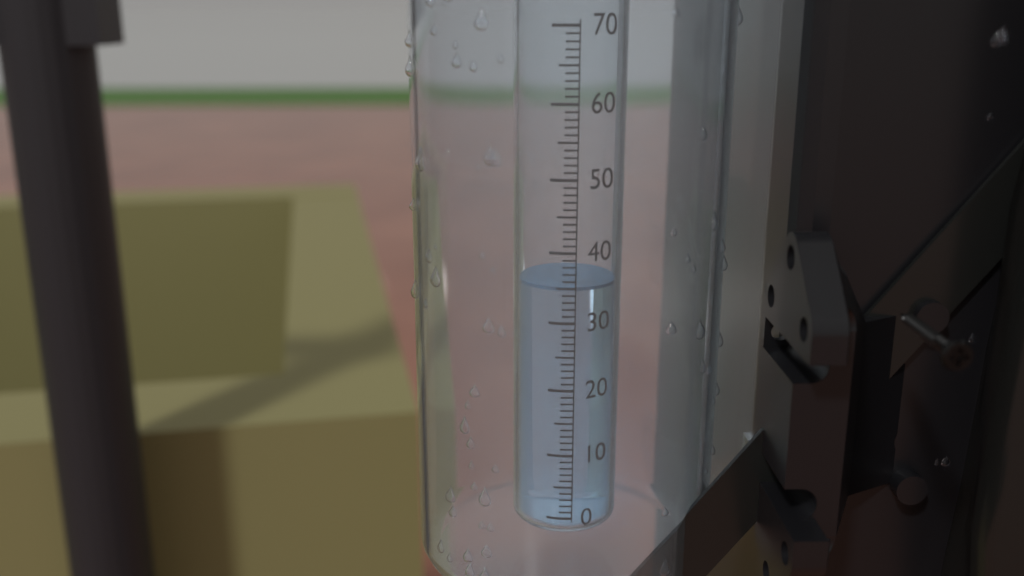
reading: 35 (no unit)
